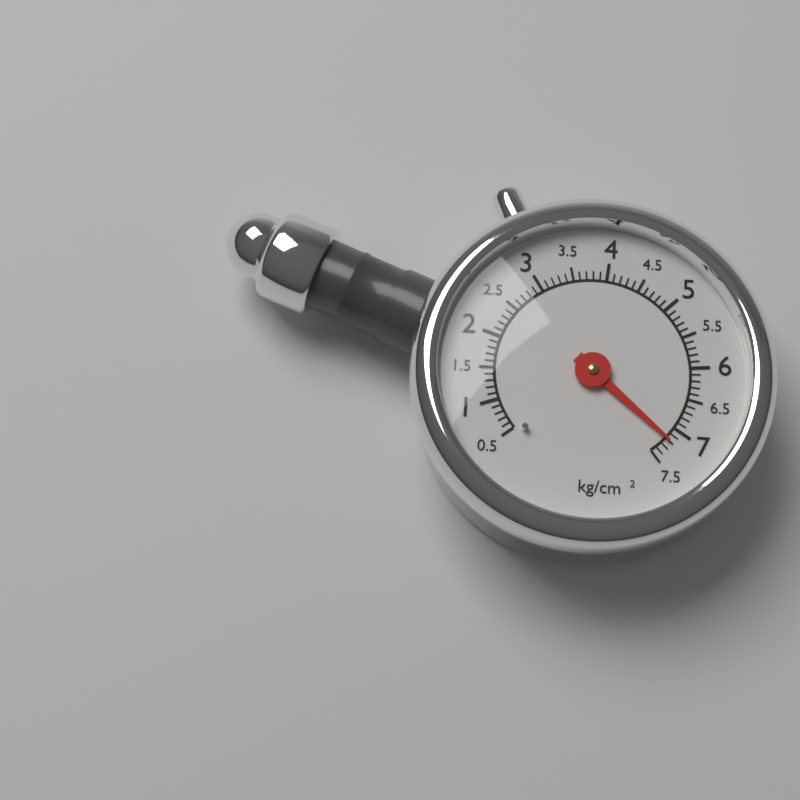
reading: 7.2 kg/cm²
